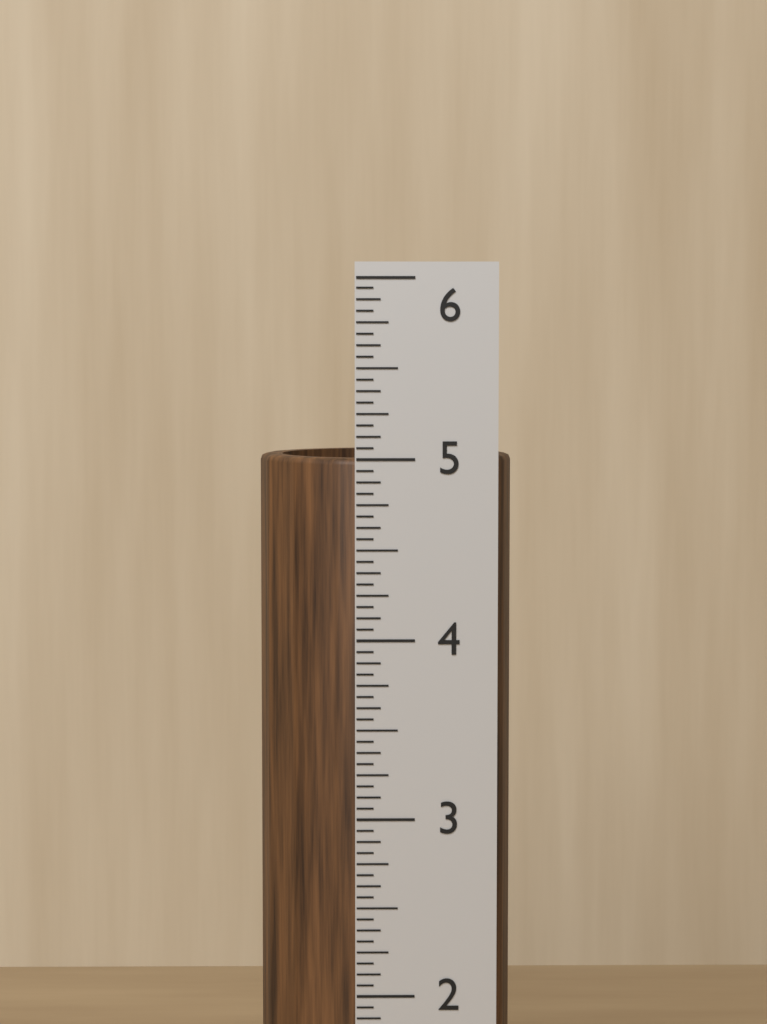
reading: 5.0000 in
